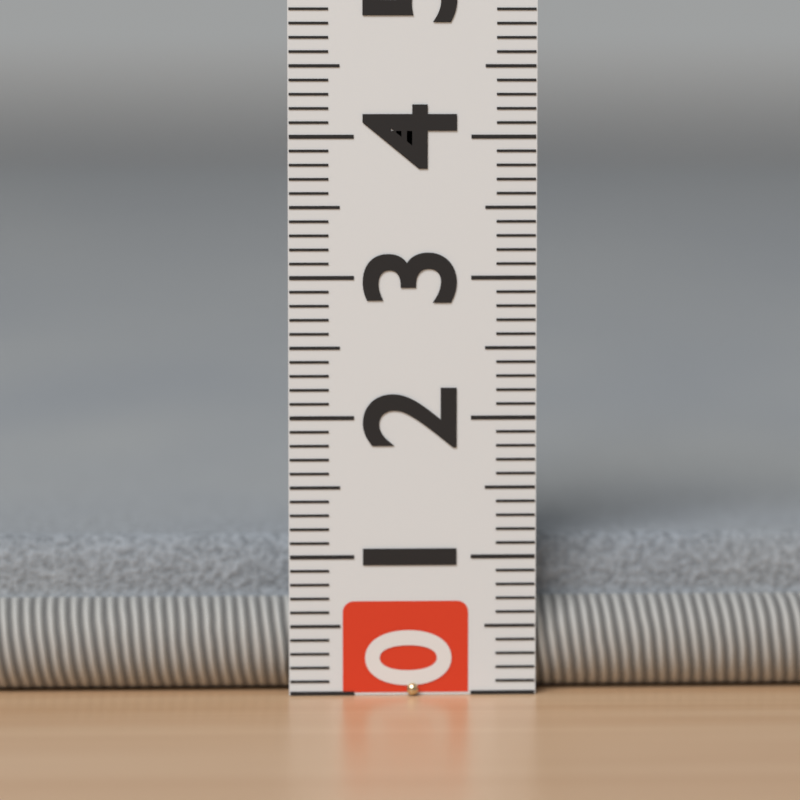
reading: 1.1 (no unit)
